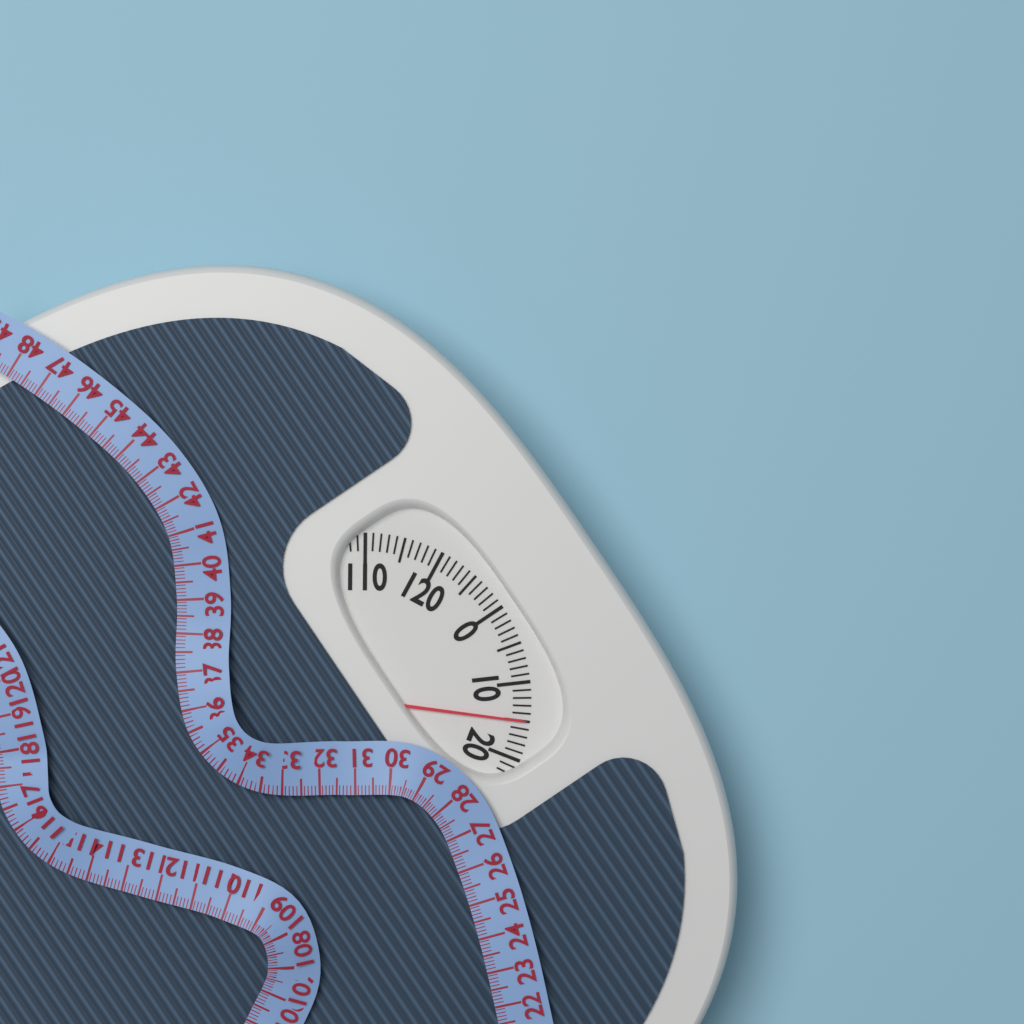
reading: 15 (no unit)
